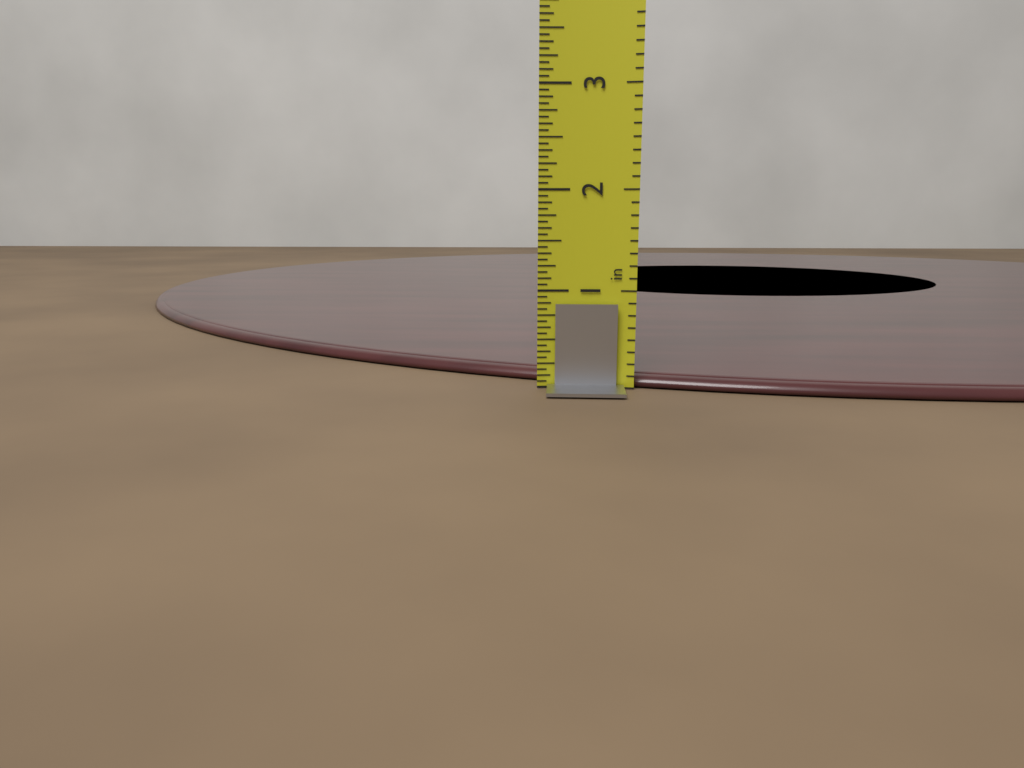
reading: 0.1250 in
